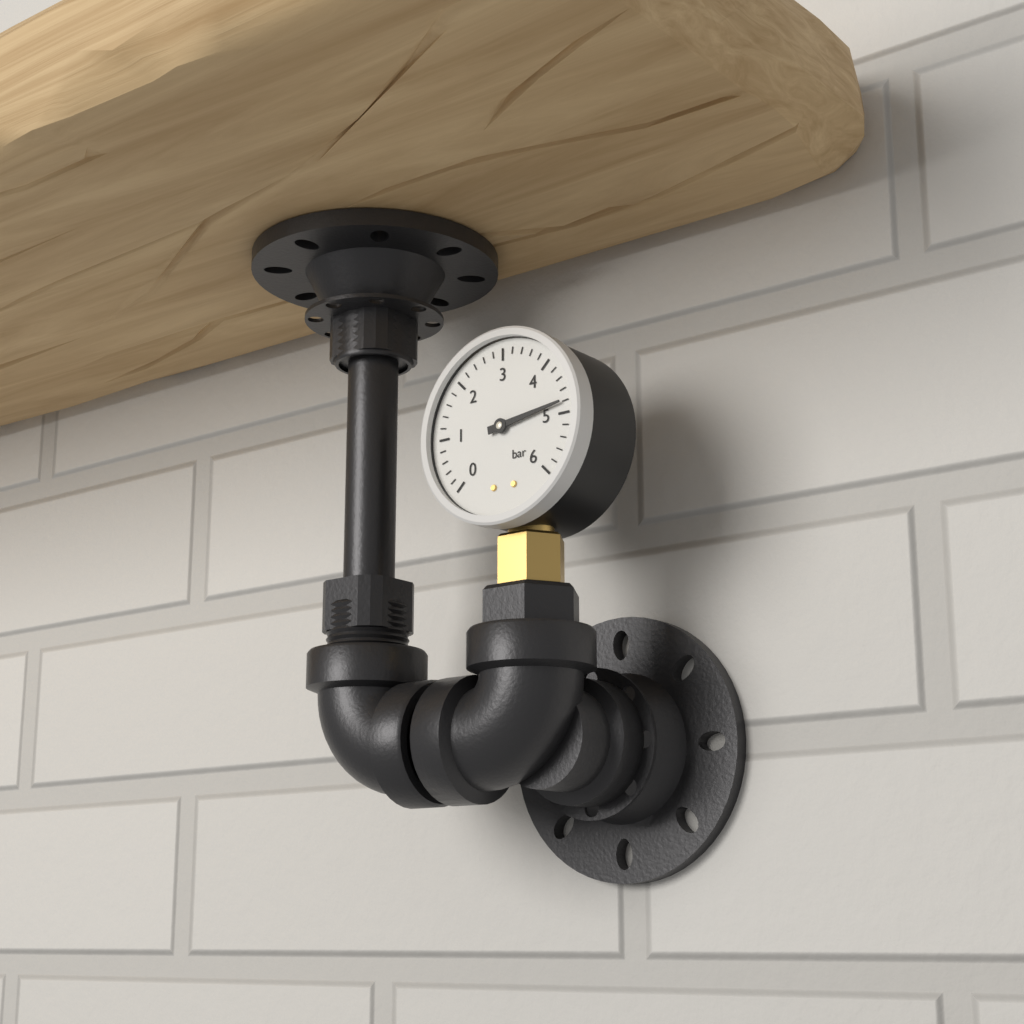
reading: 4.8 bar
